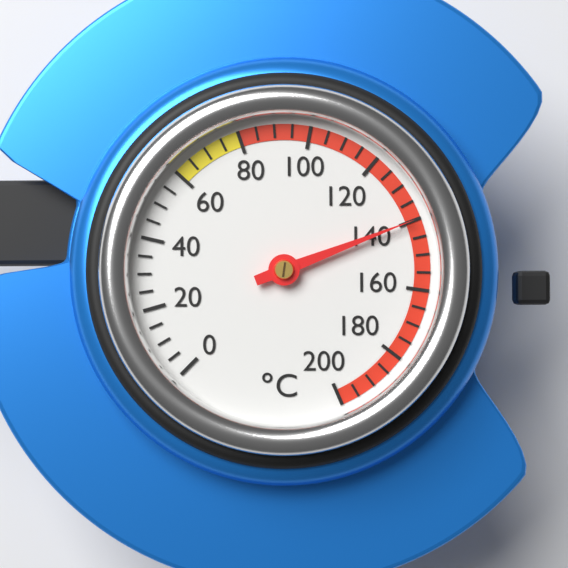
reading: 140 °C
